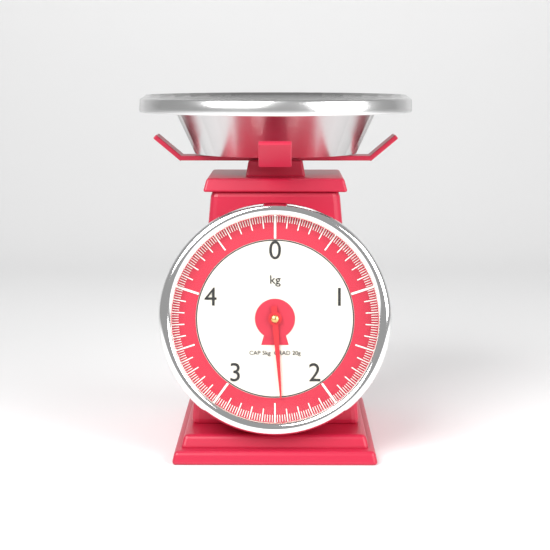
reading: 2.44 kg
